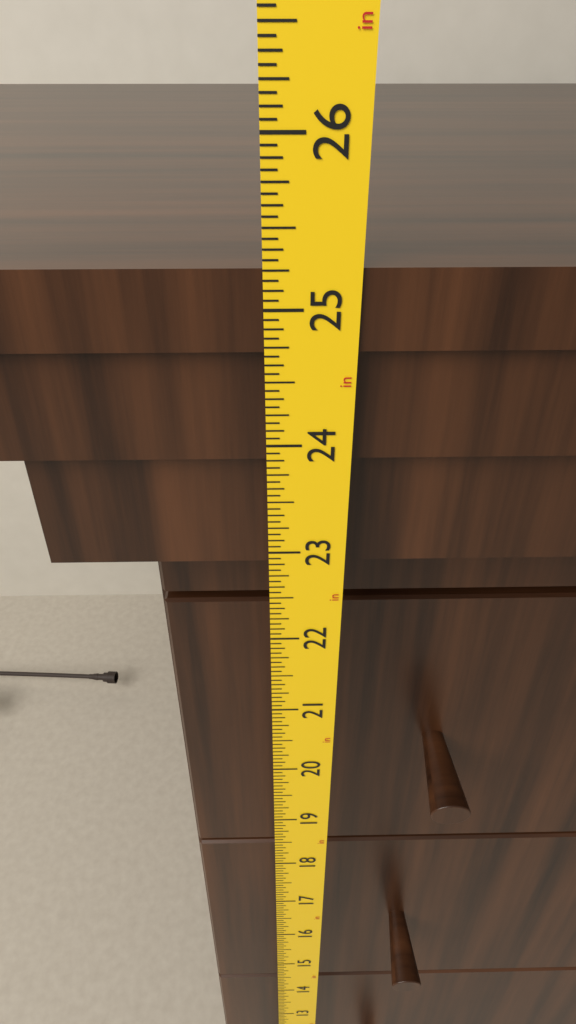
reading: 25.2500 in
